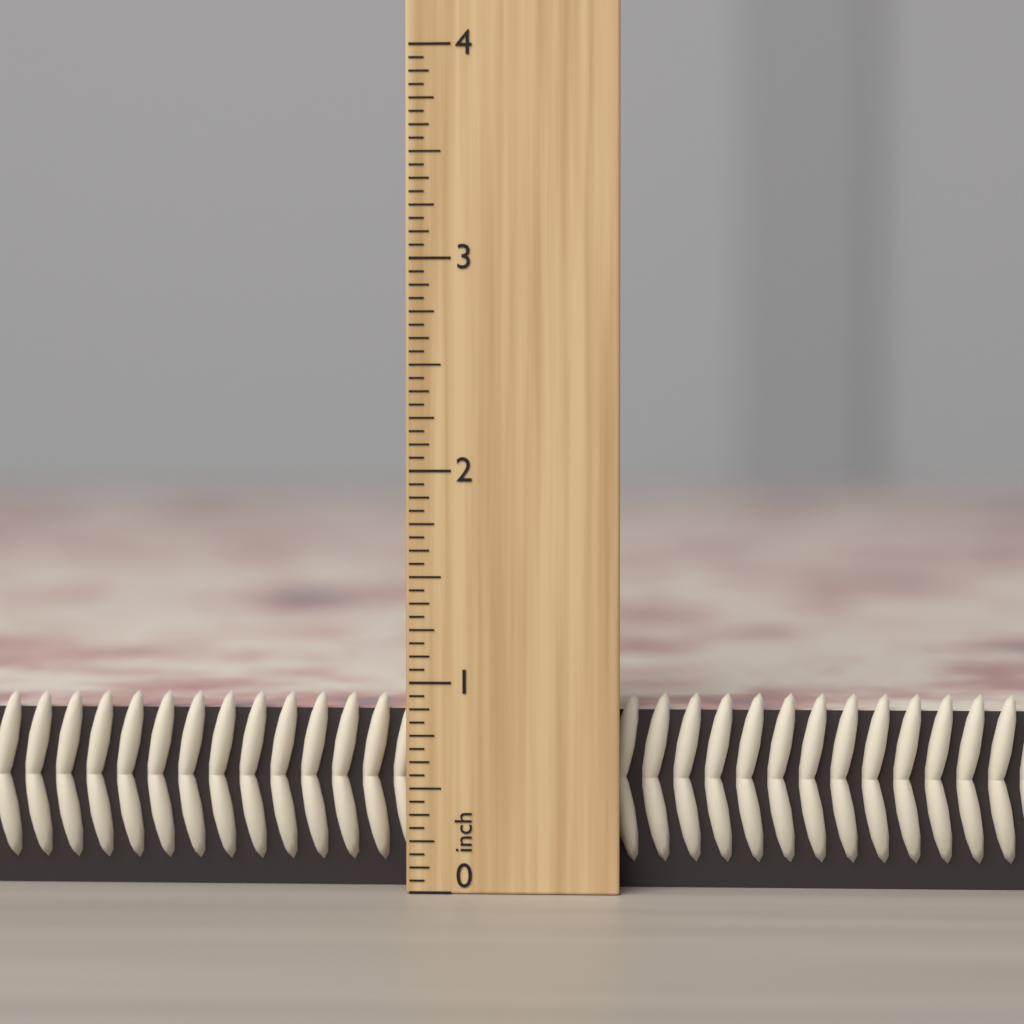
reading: 0.9375 inch
